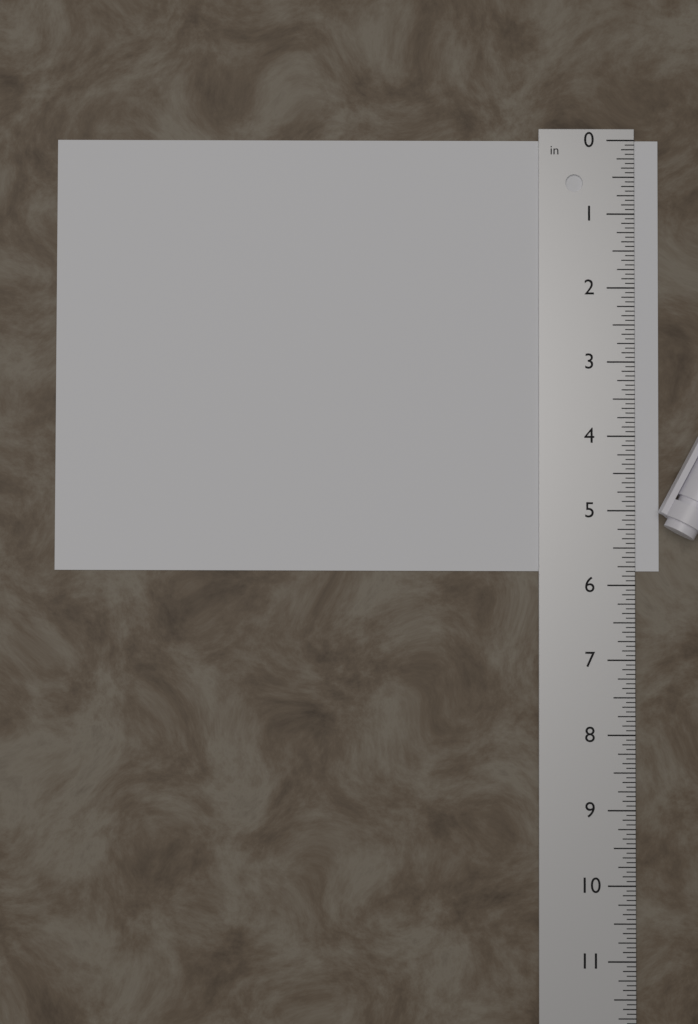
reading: 5.8125 in
